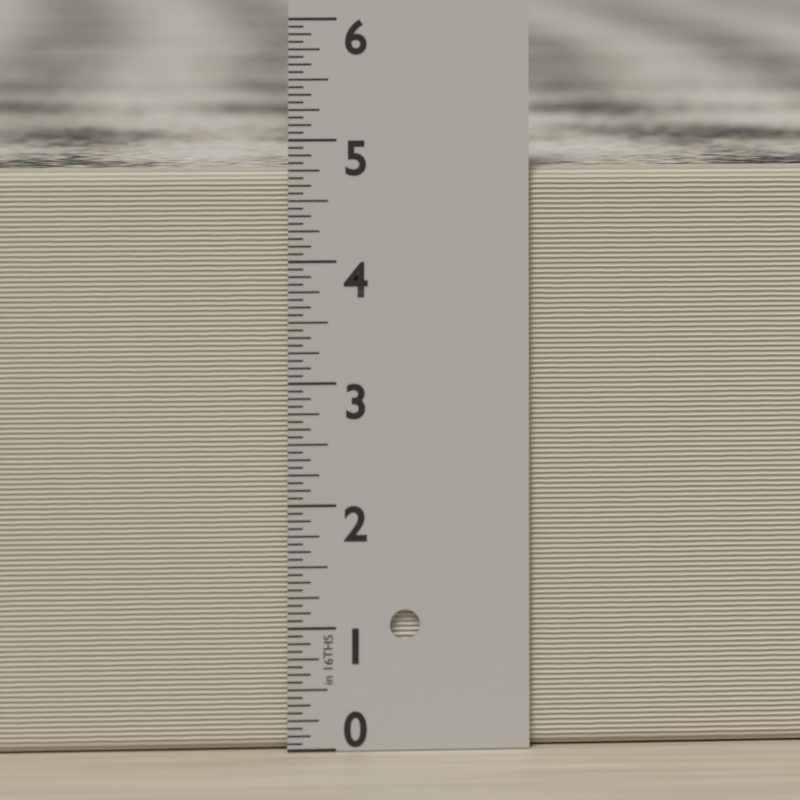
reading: 4.7500 in
